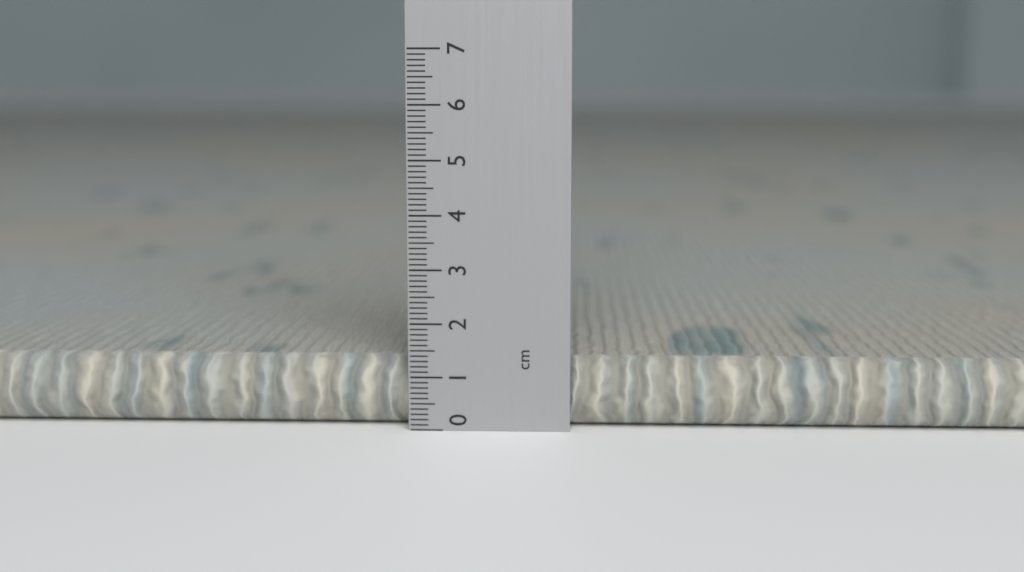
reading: 1.3 cm
